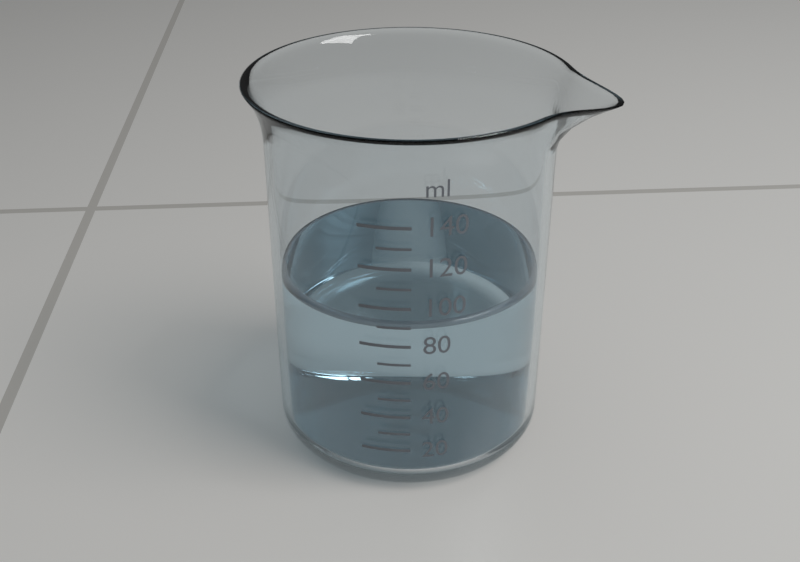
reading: 90 ml
